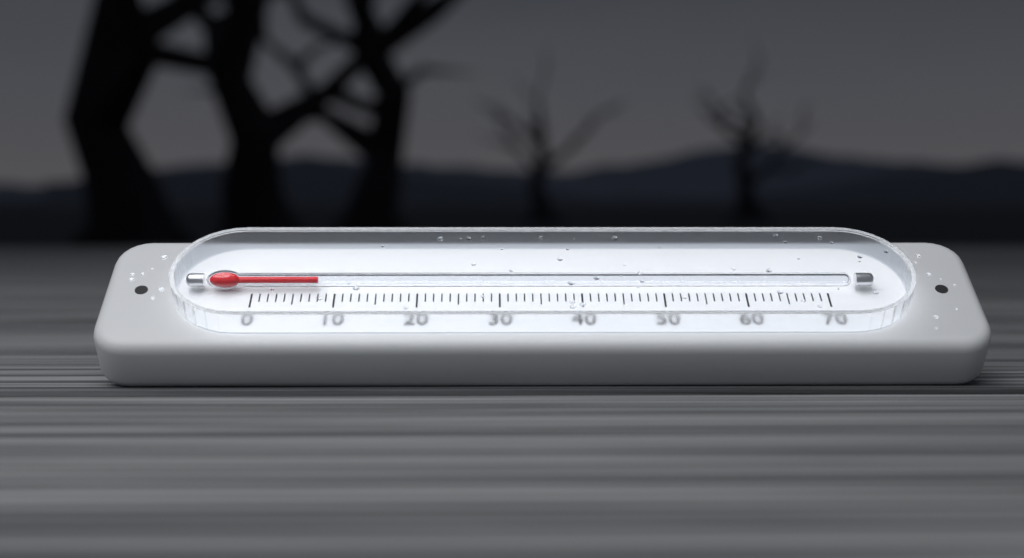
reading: 8 (no unit)
